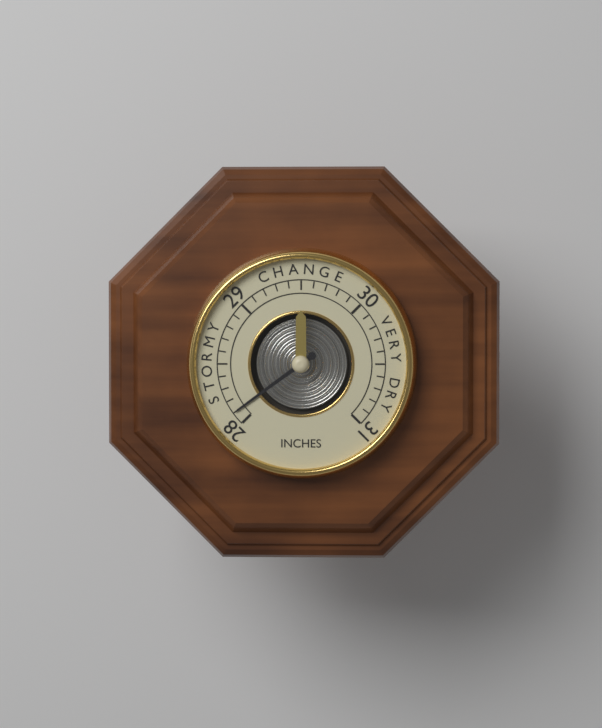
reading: 28.1 inches
